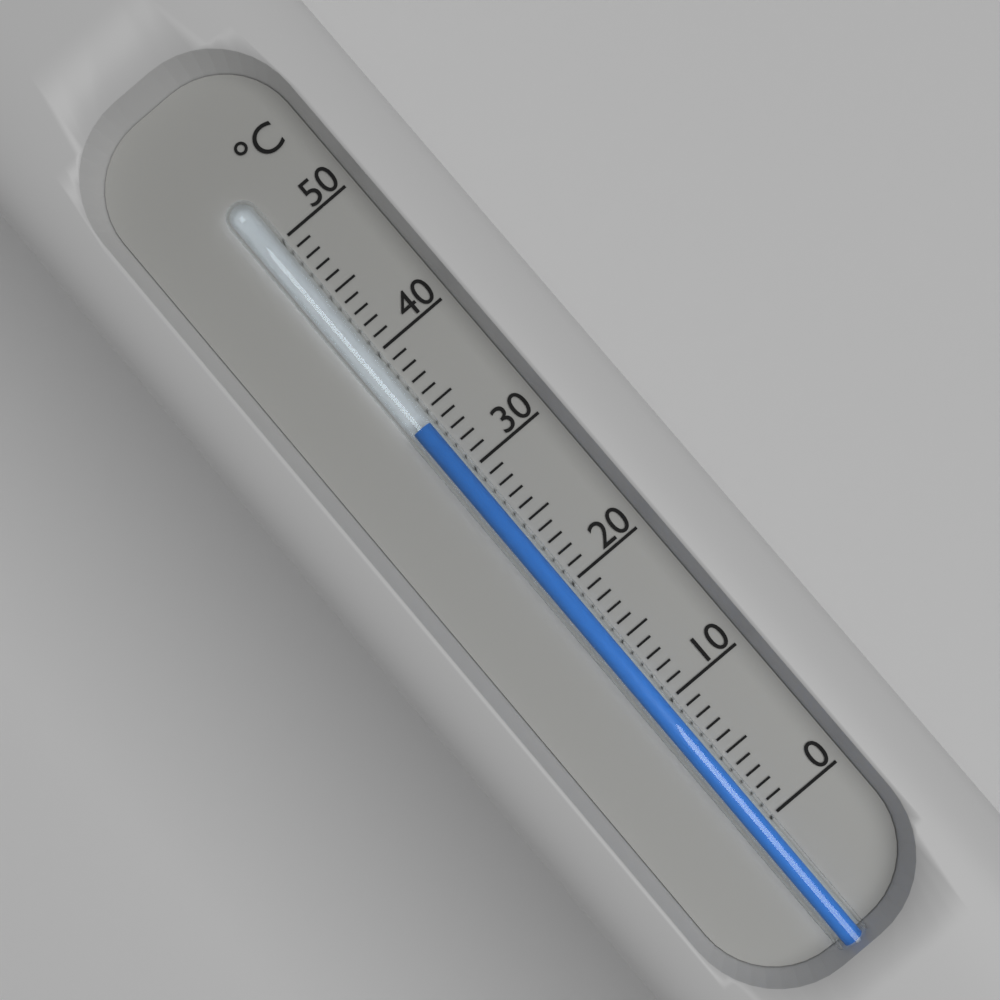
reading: 34 °C
